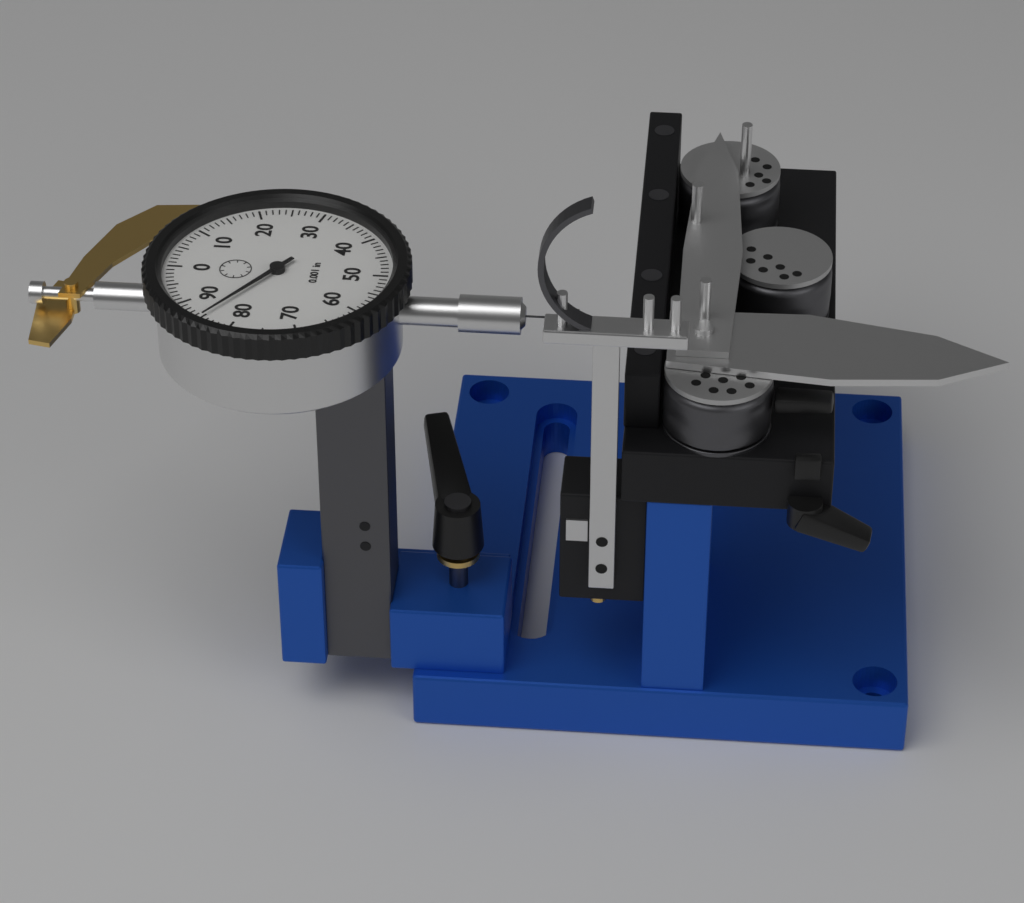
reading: 0.085 in
